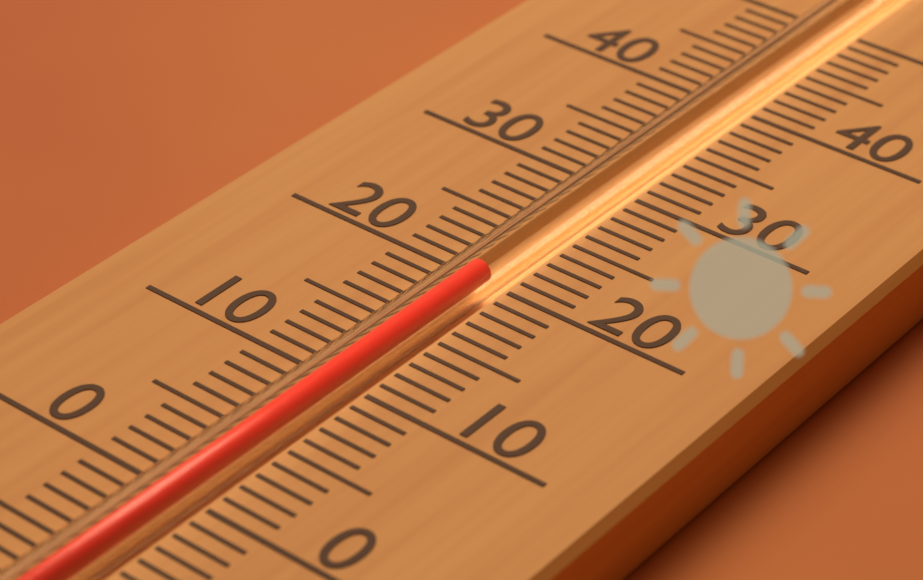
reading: 20 (no unit)
